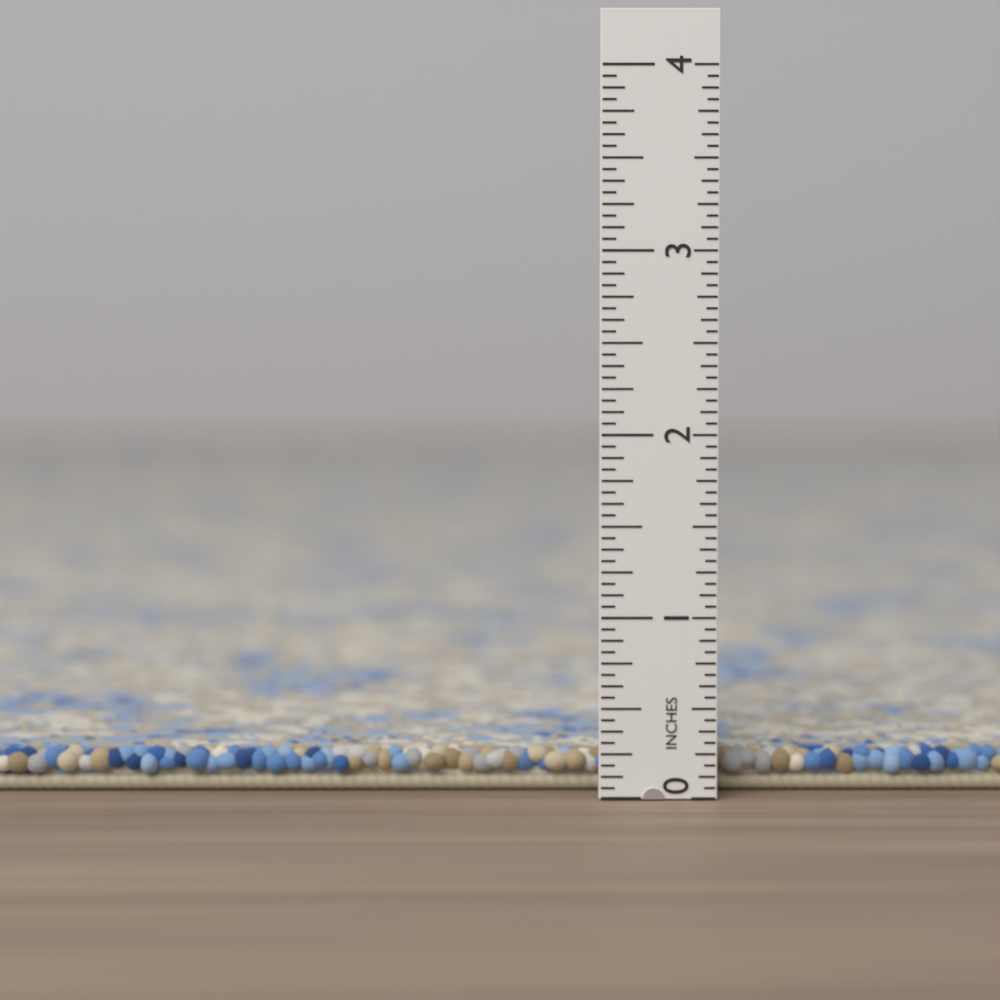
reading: 0.2500 in
